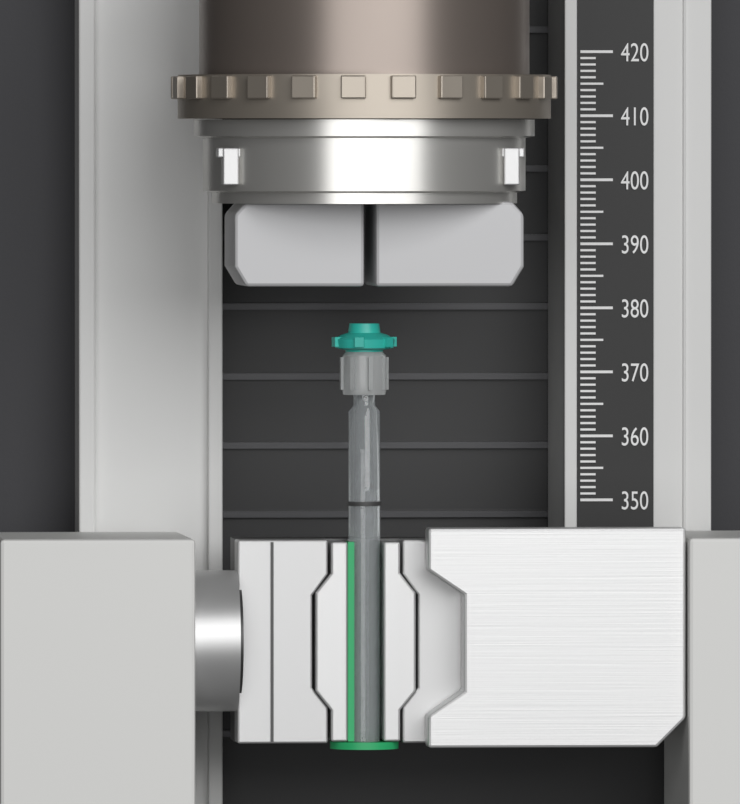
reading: 378 (no unit)
